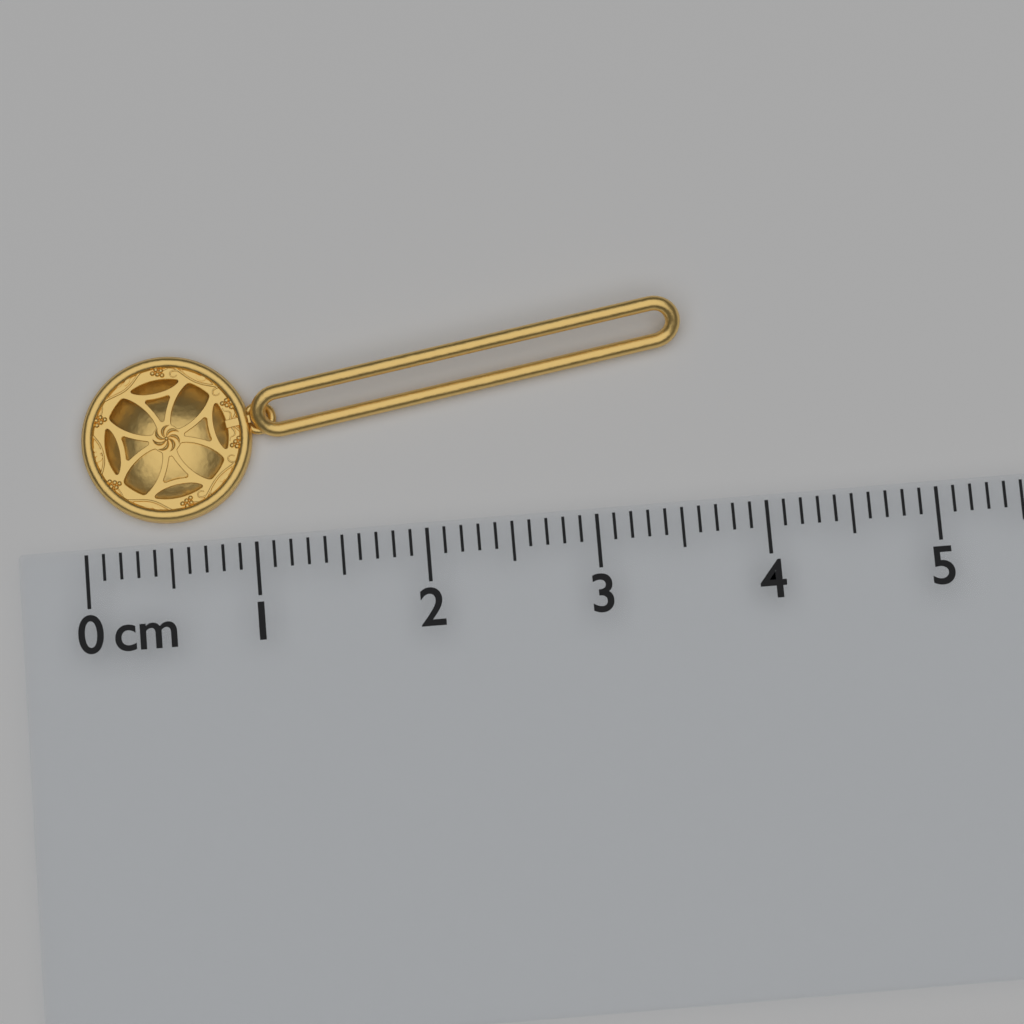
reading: 3.6 cm
